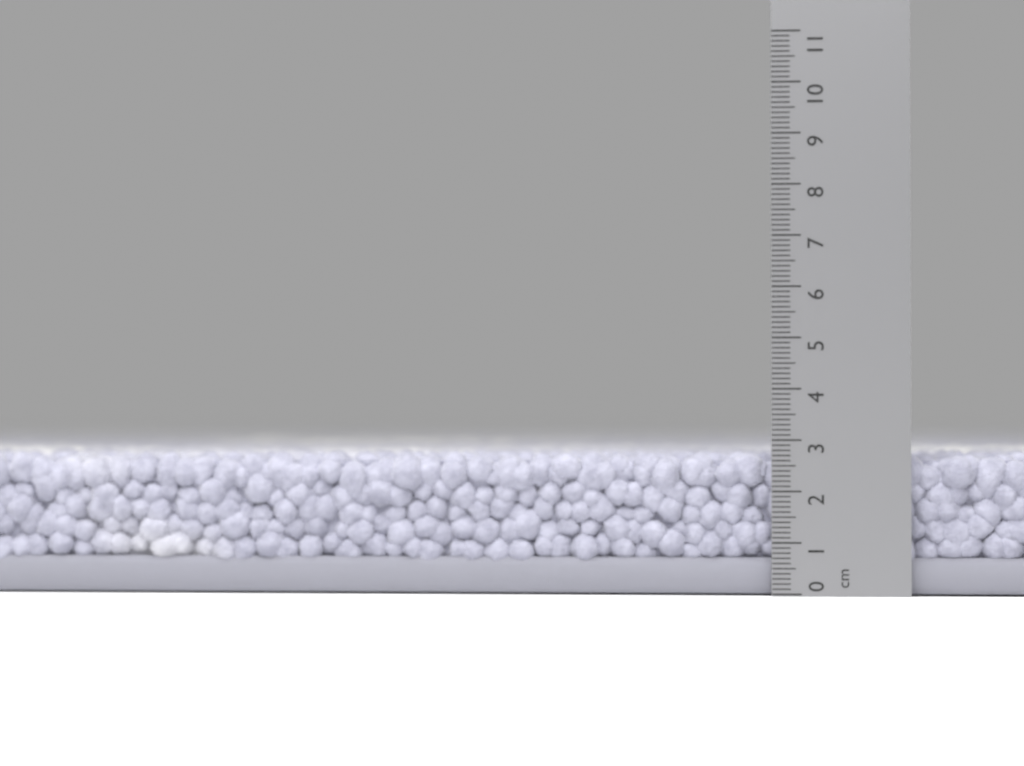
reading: 2.8 cm
